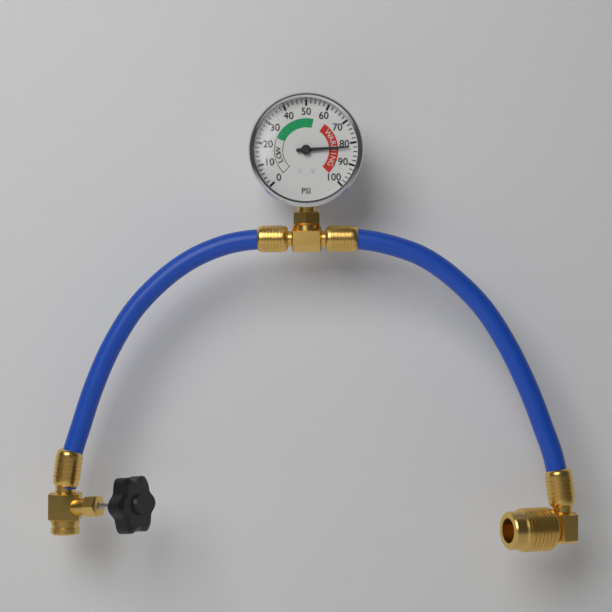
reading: 82 psi
